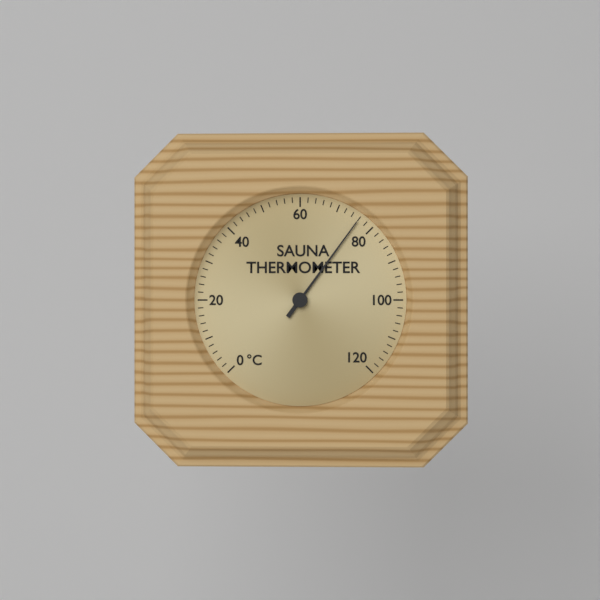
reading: 76 °C
